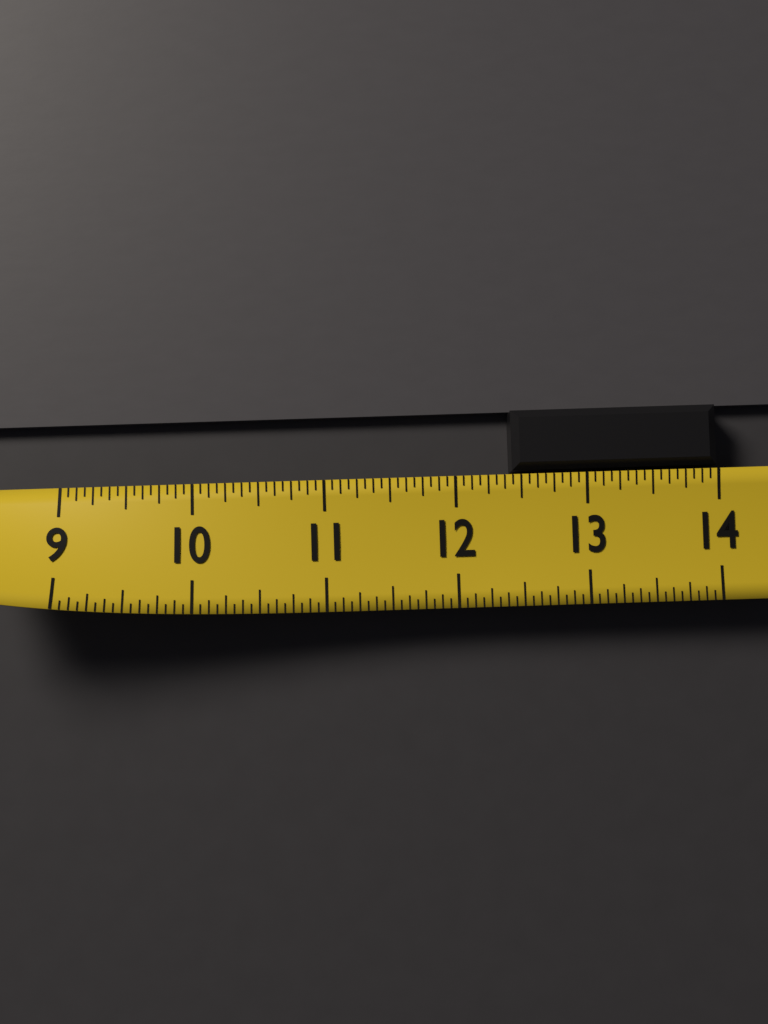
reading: 12.4375 (no unit)
